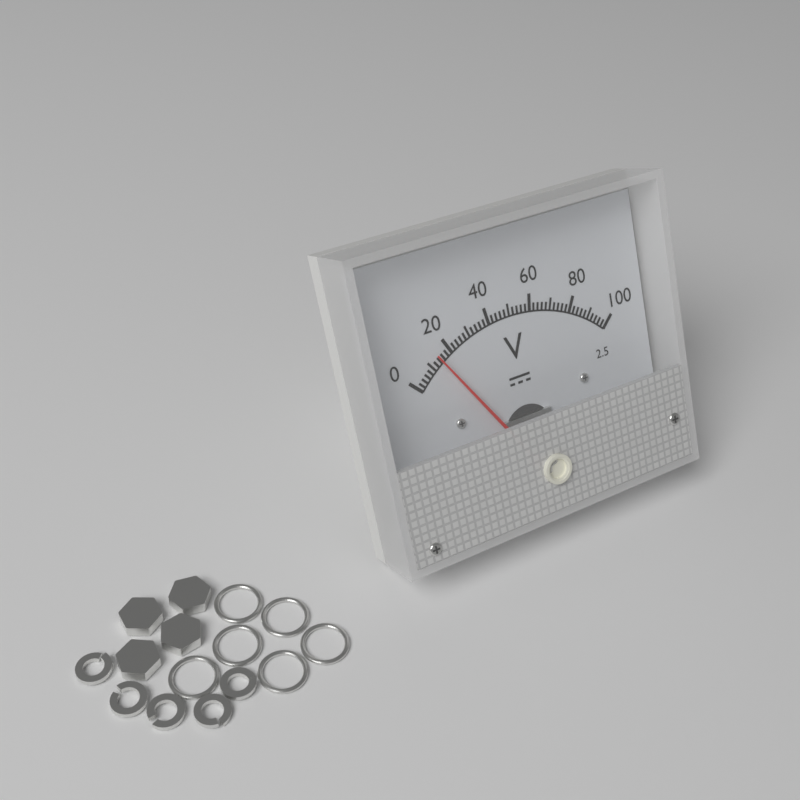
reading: 14 V
